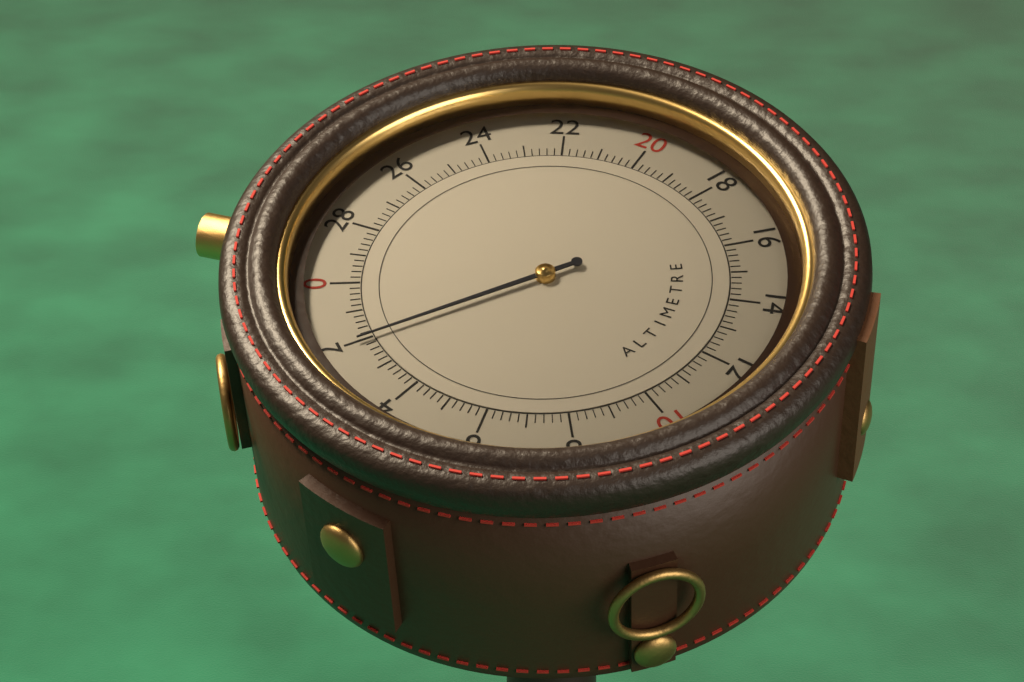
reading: 2.0 (no unit)
